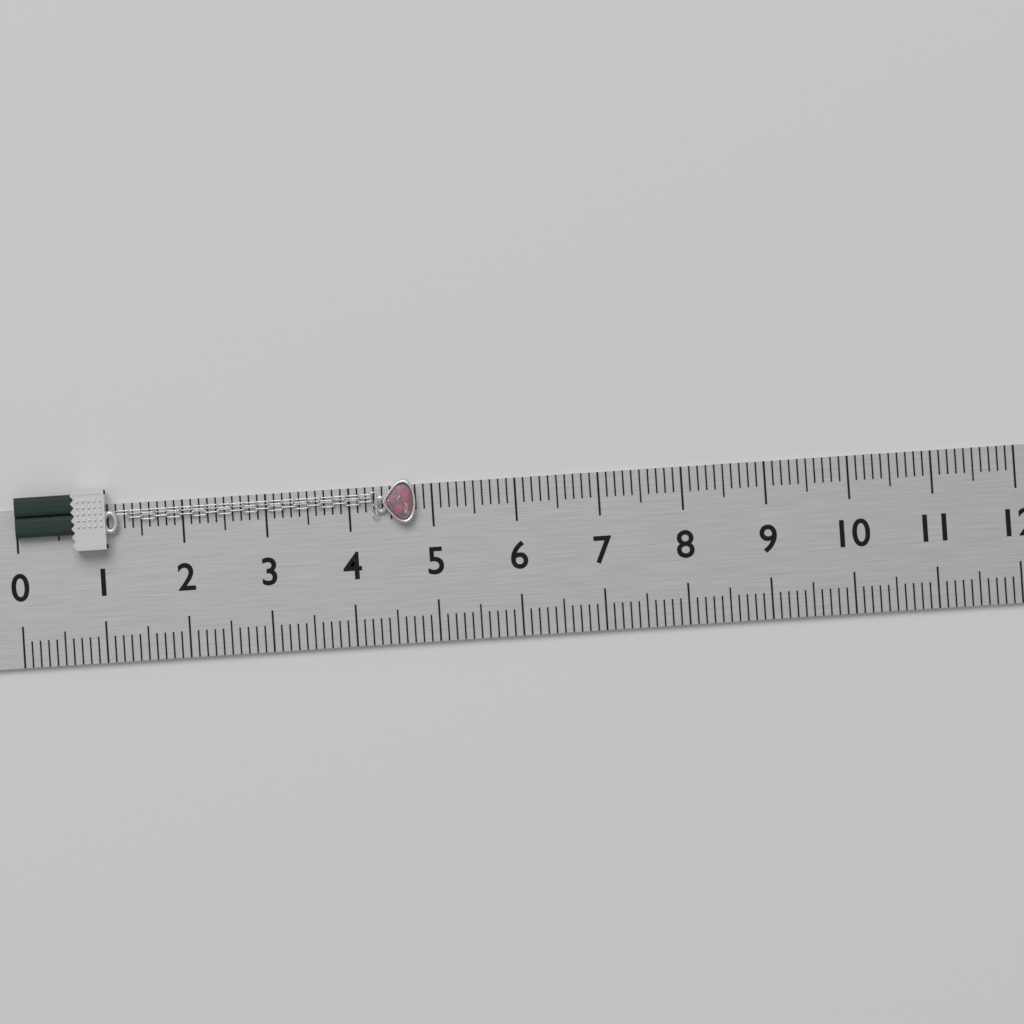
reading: 4.8 (no unit)
